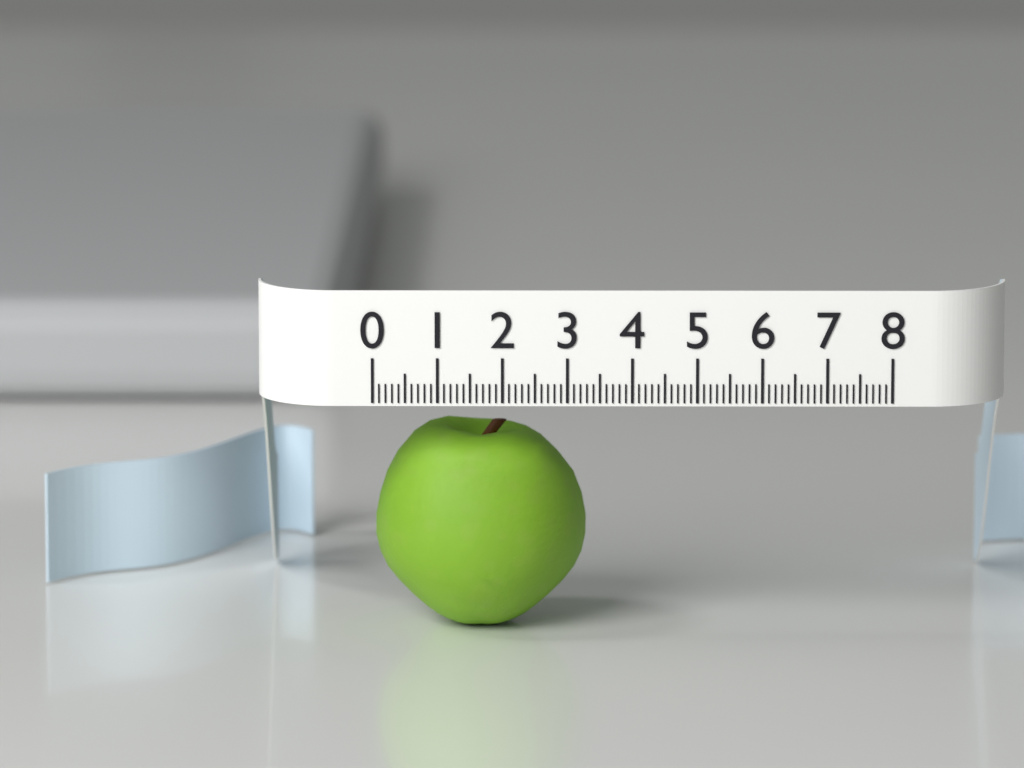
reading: 3.3 (no unit)
